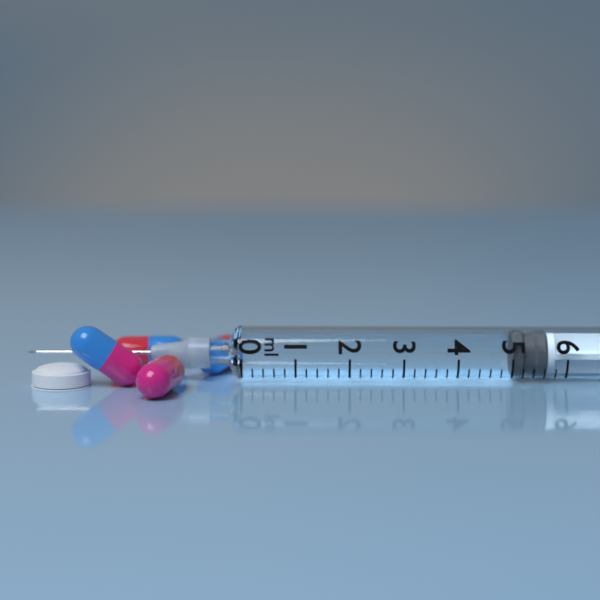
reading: 5.0 ml
